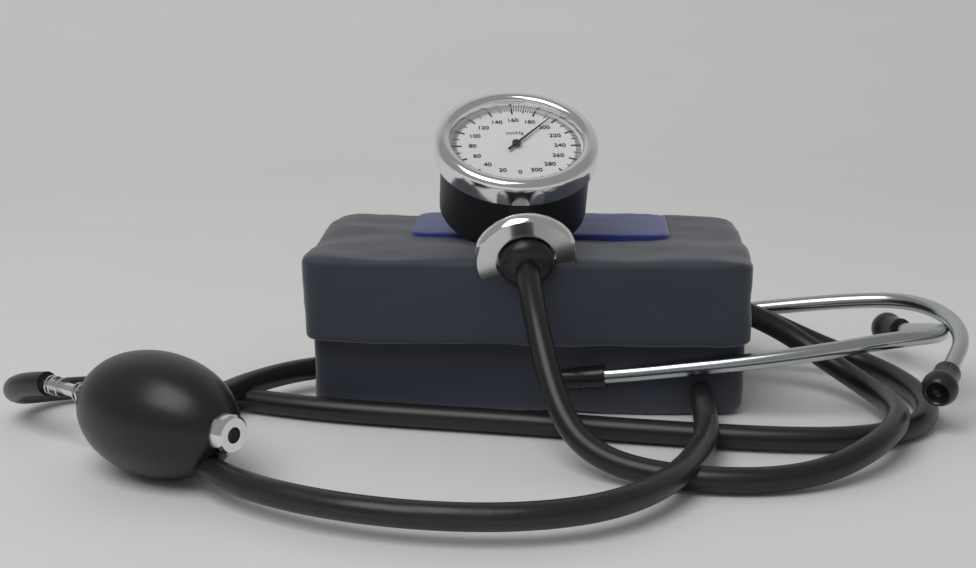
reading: 196 mmHg
